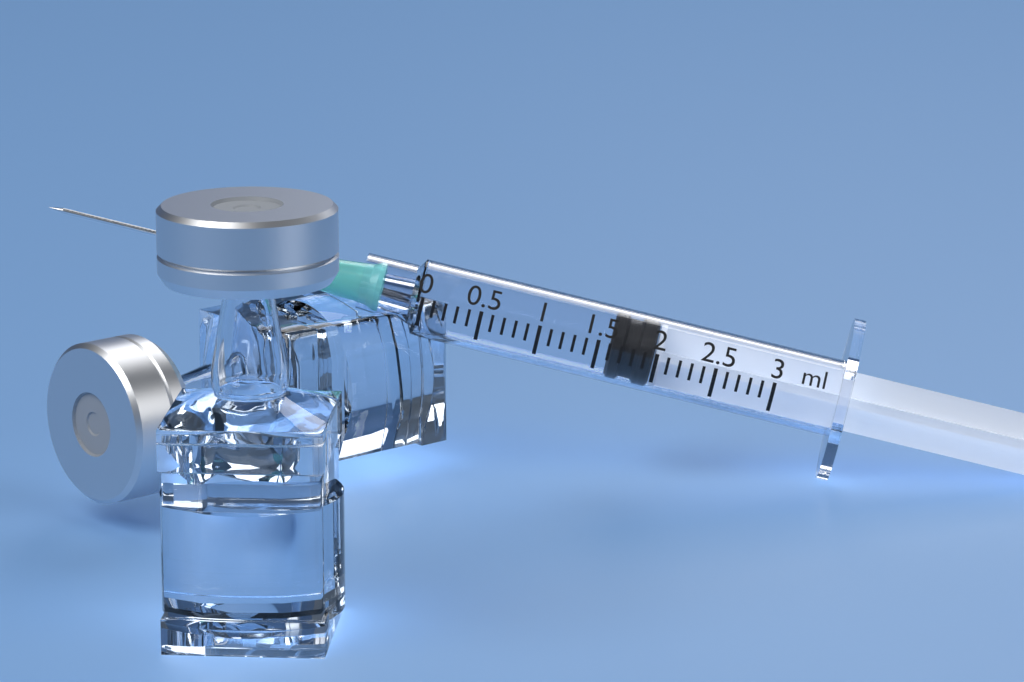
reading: 1.6 ml
